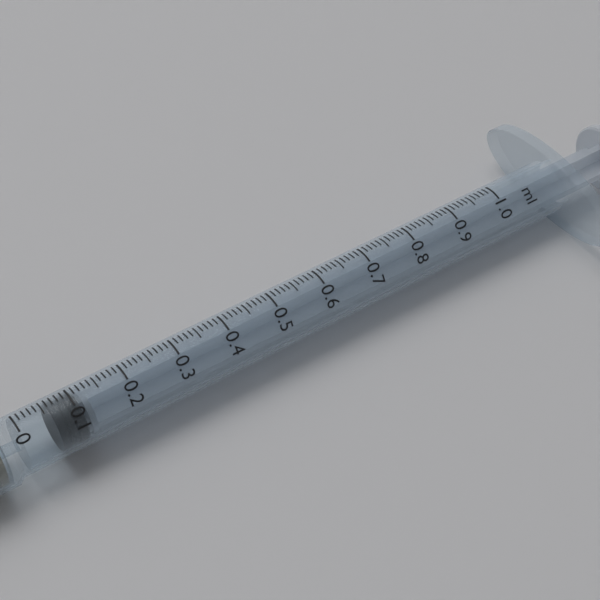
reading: 0.06 ml
